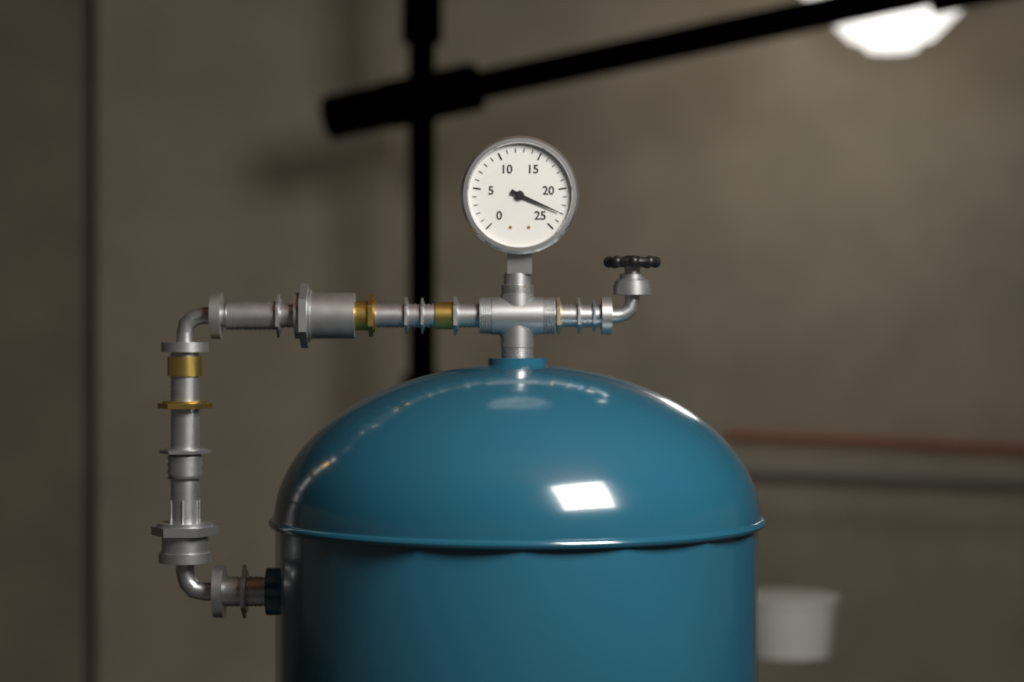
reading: 23 (no unit)
